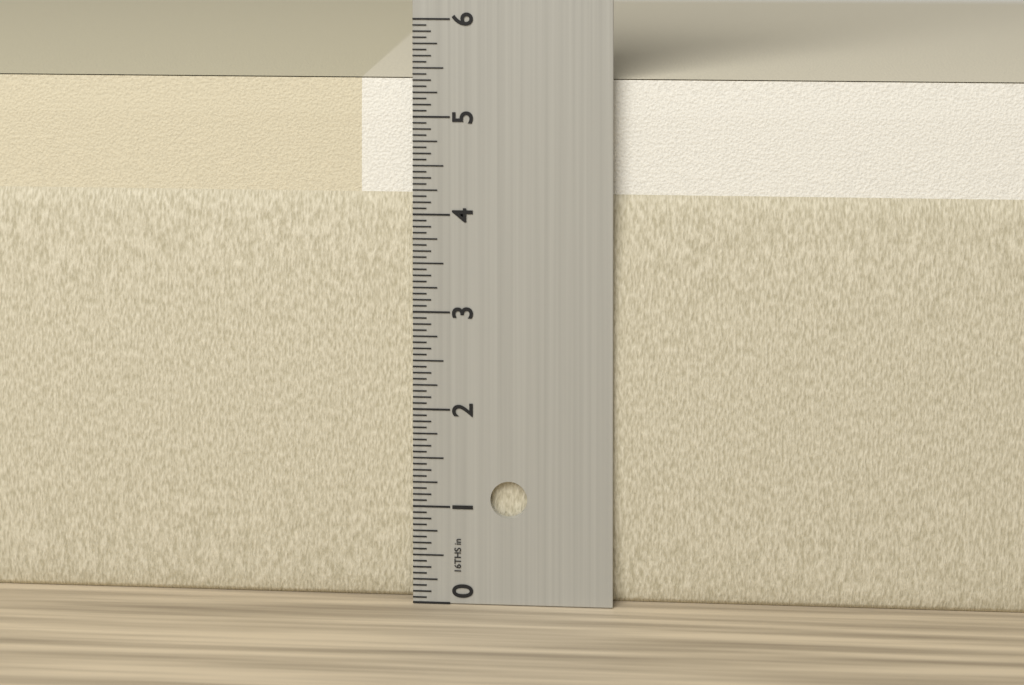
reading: 5.3750 in
